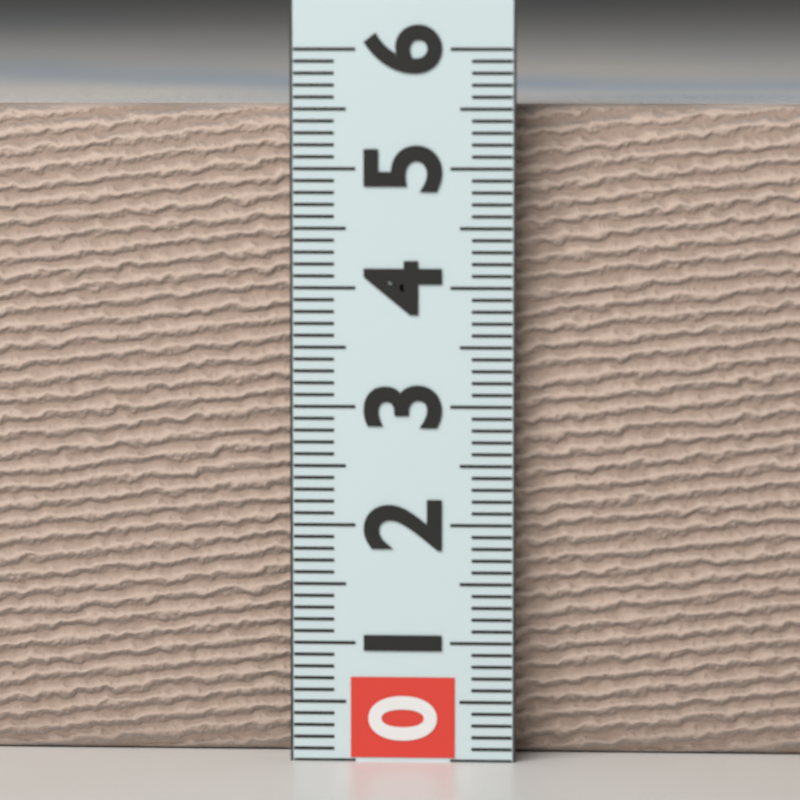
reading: 5.5 (no unit)
